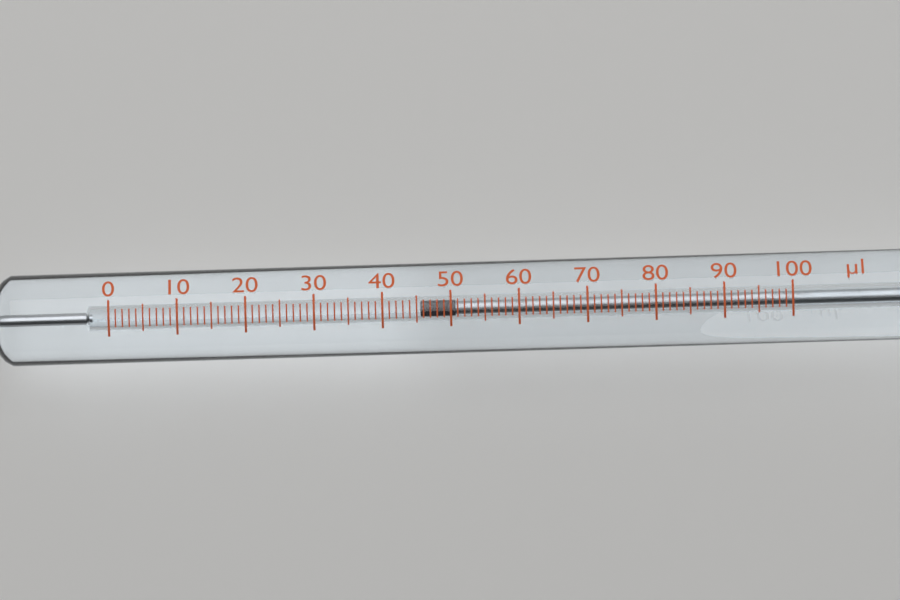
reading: 46 µl
